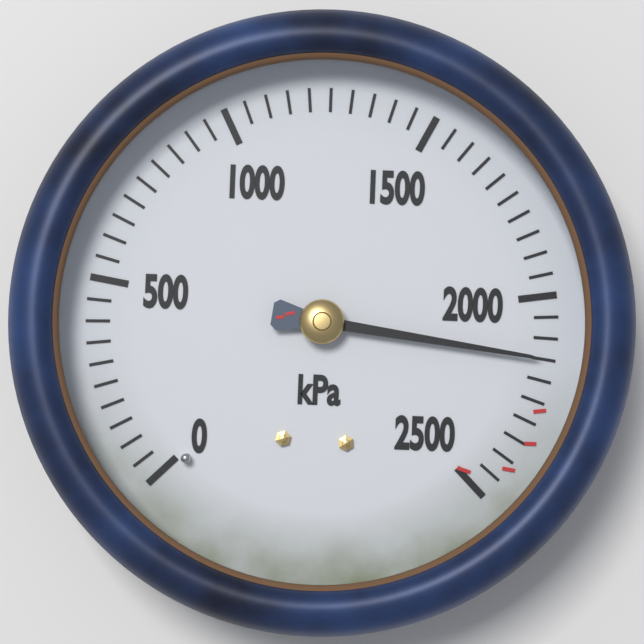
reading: 2150 kPa
